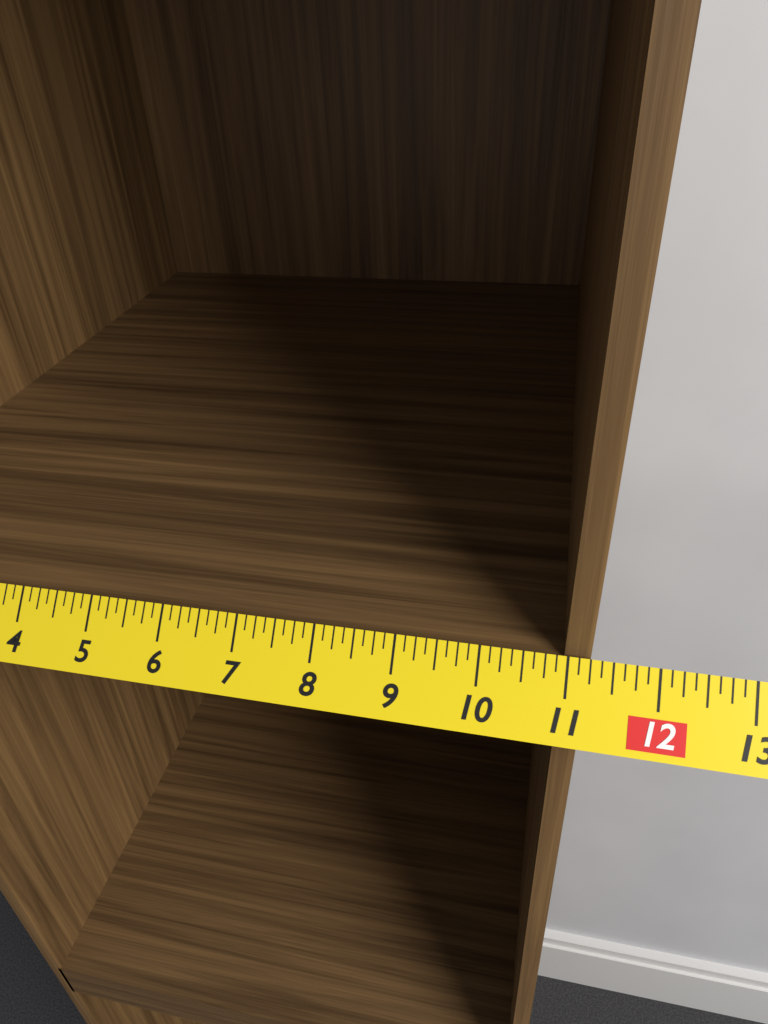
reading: 11.250 in
